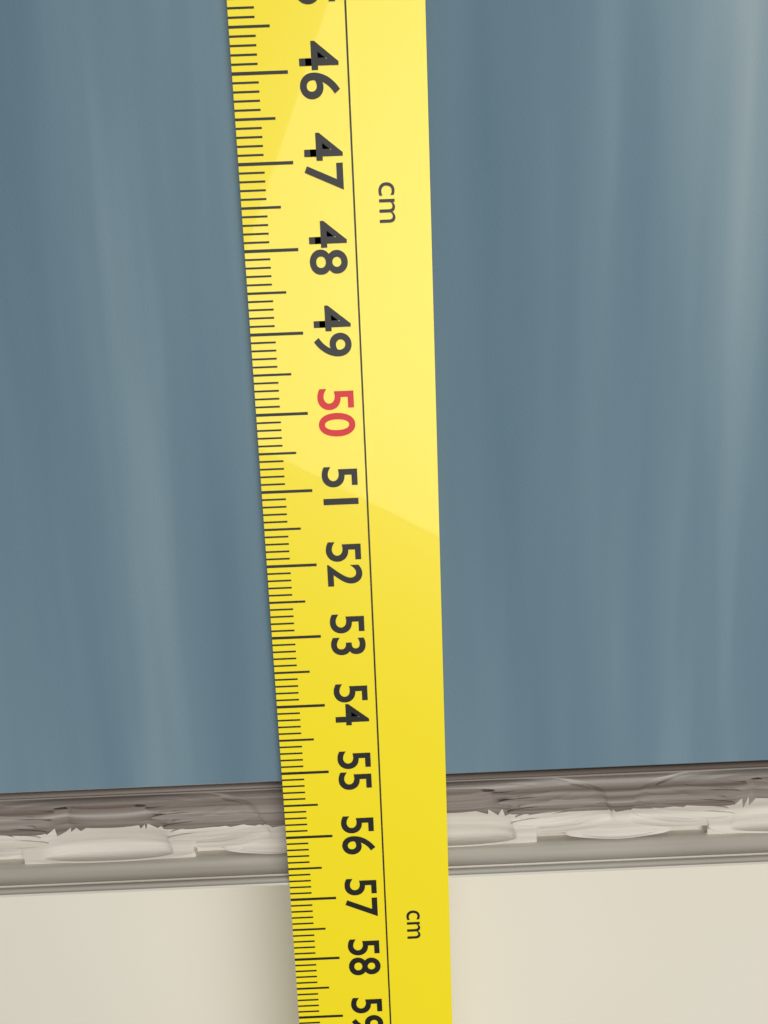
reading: 56.8 cm
